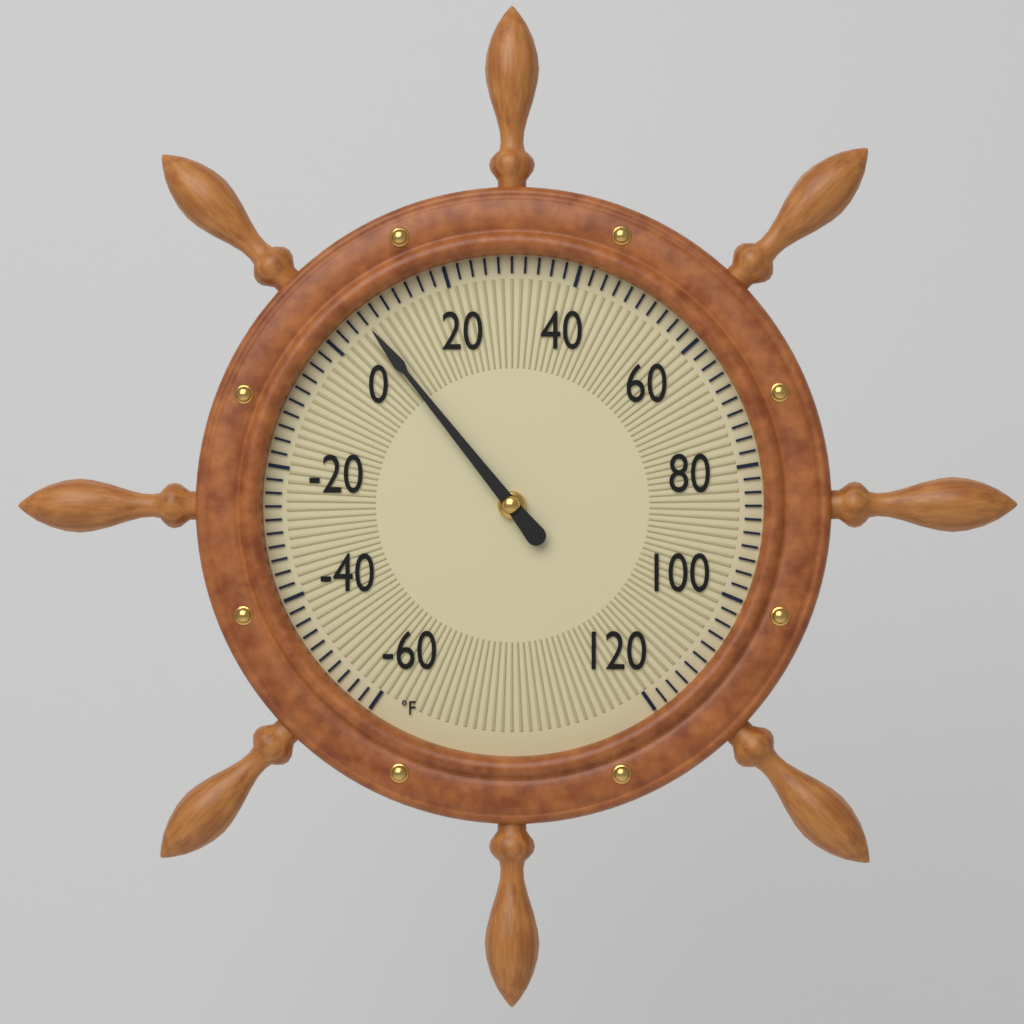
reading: 6 °F
